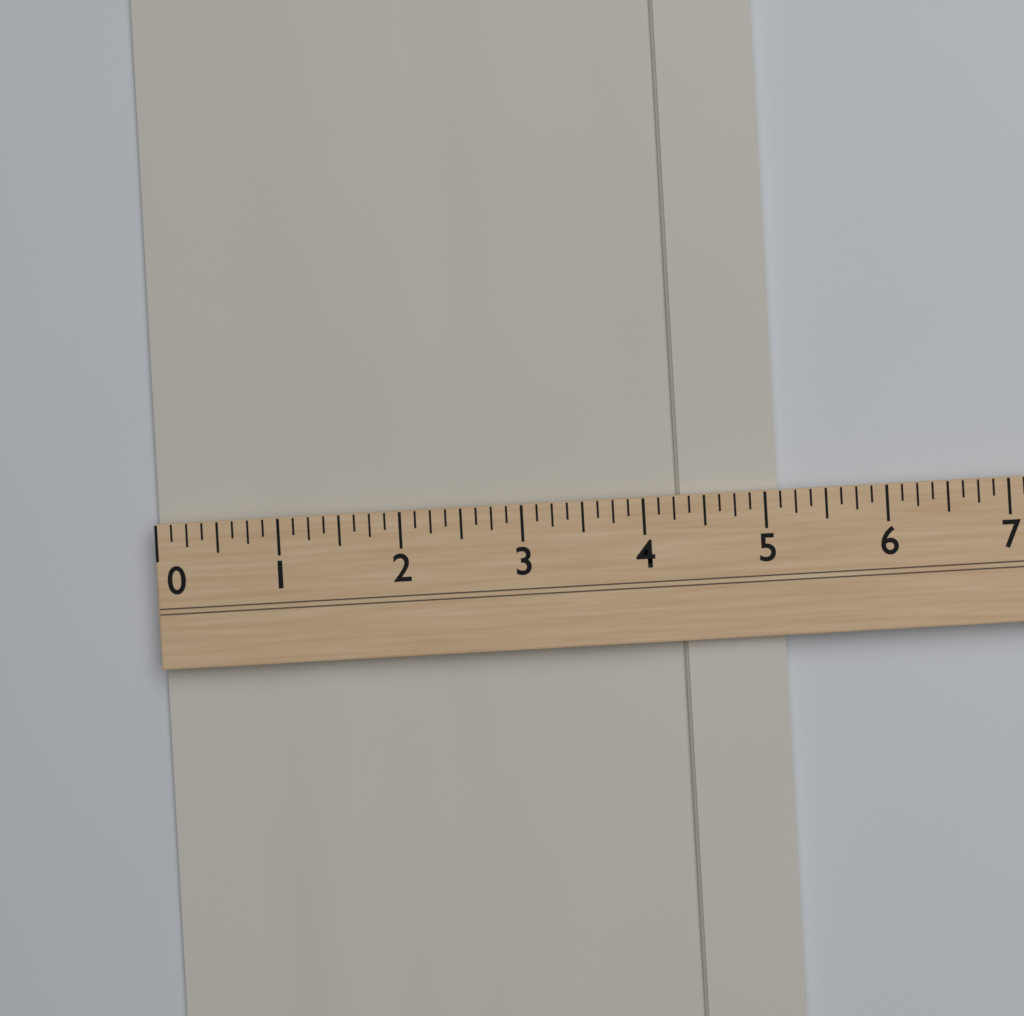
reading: 5.125 (no unit)
